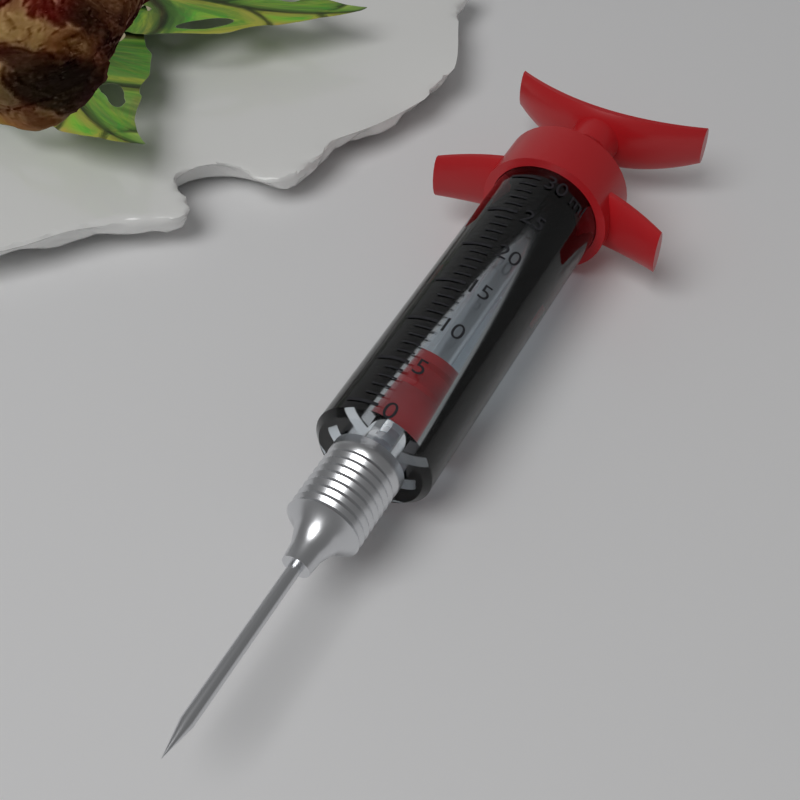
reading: 4 ml
